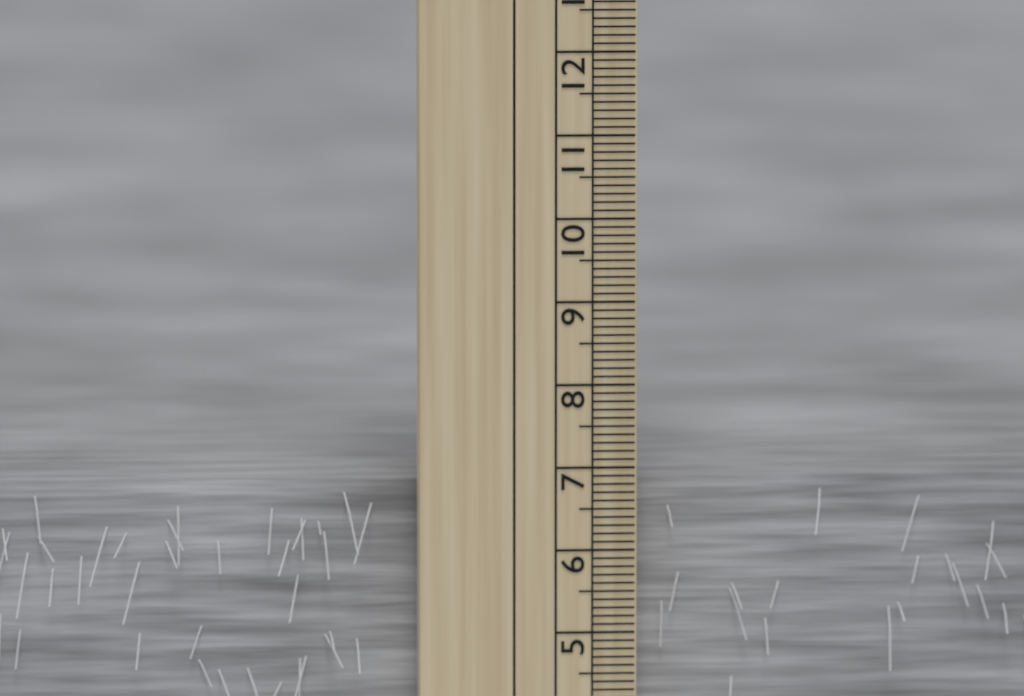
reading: 6.8 cm
